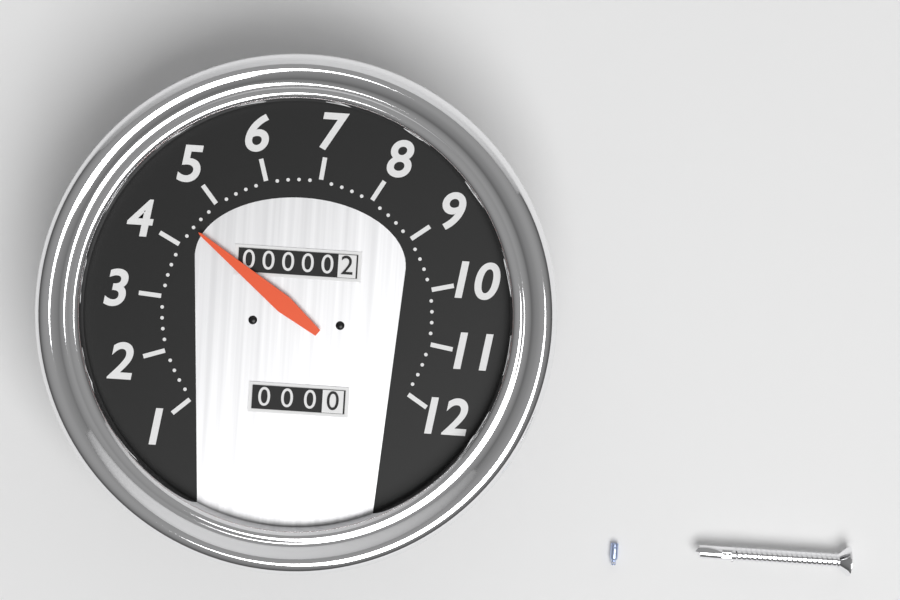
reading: 4.4 (no unit)
